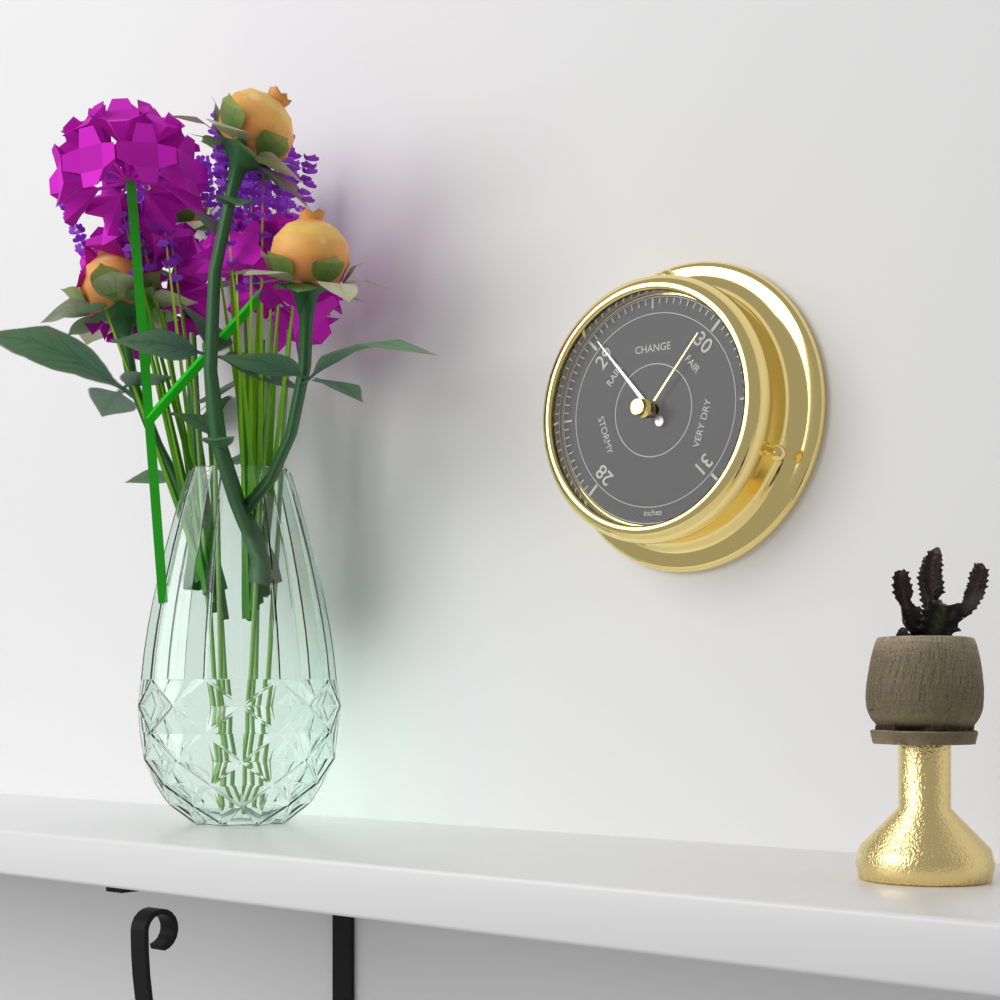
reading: 29.05 inches
